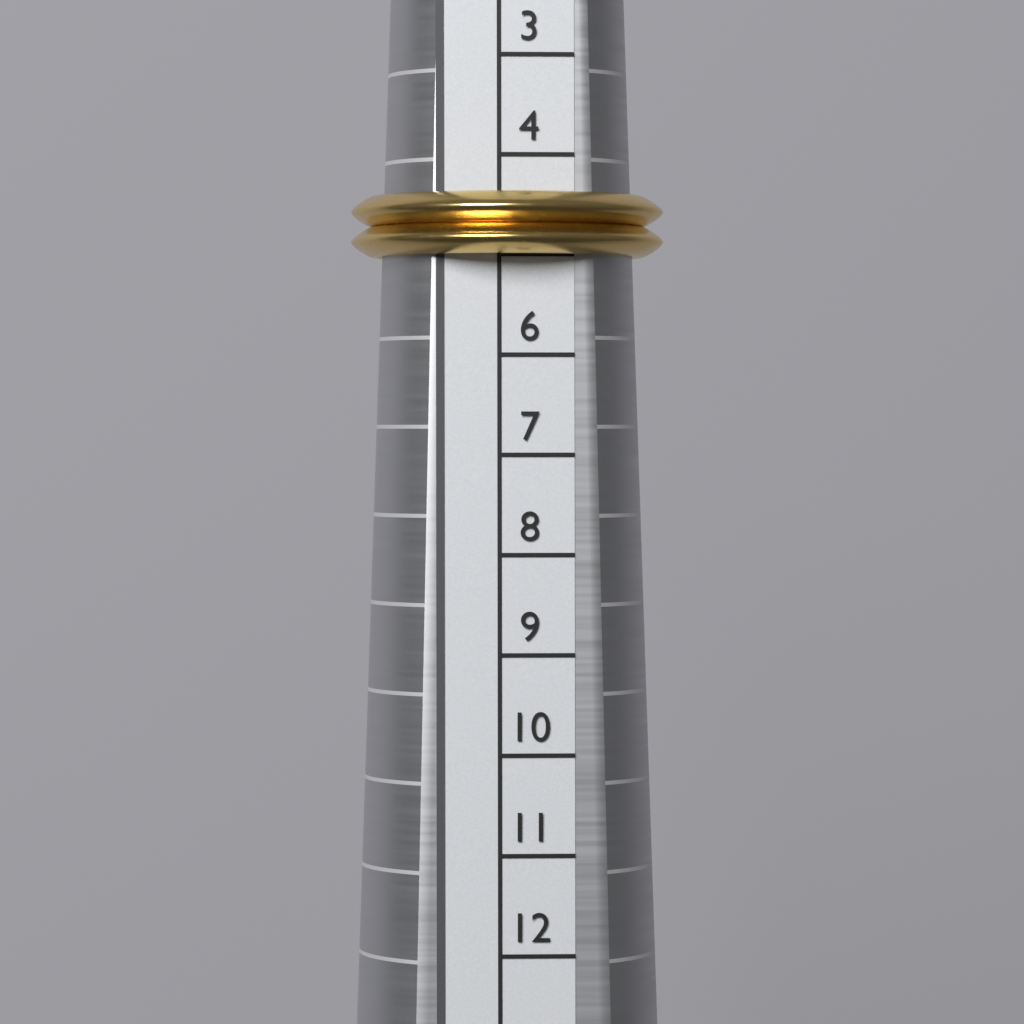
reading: 5 (no unit)
